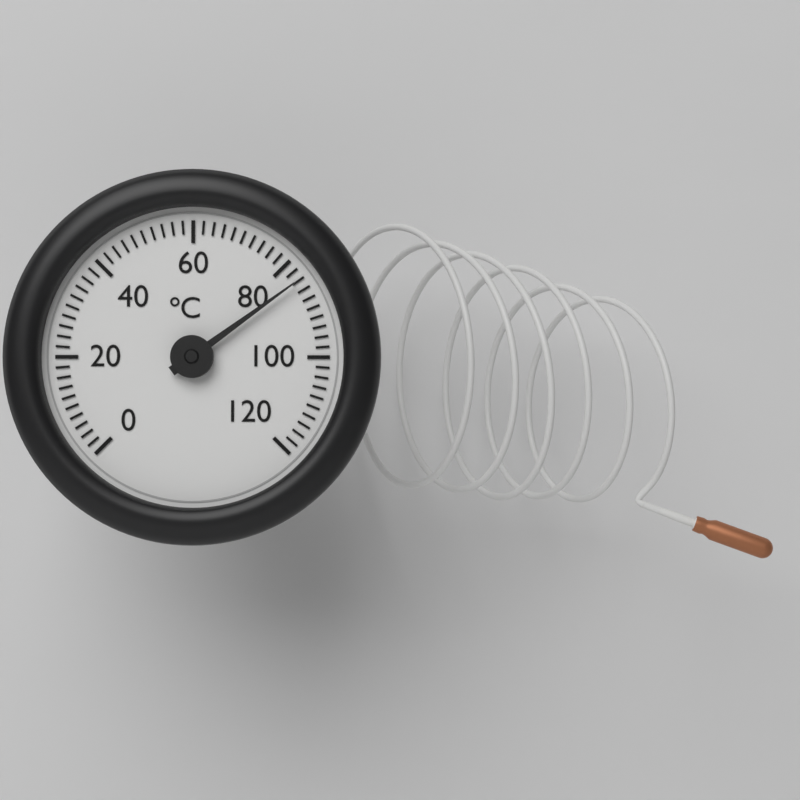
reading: 84 °C
